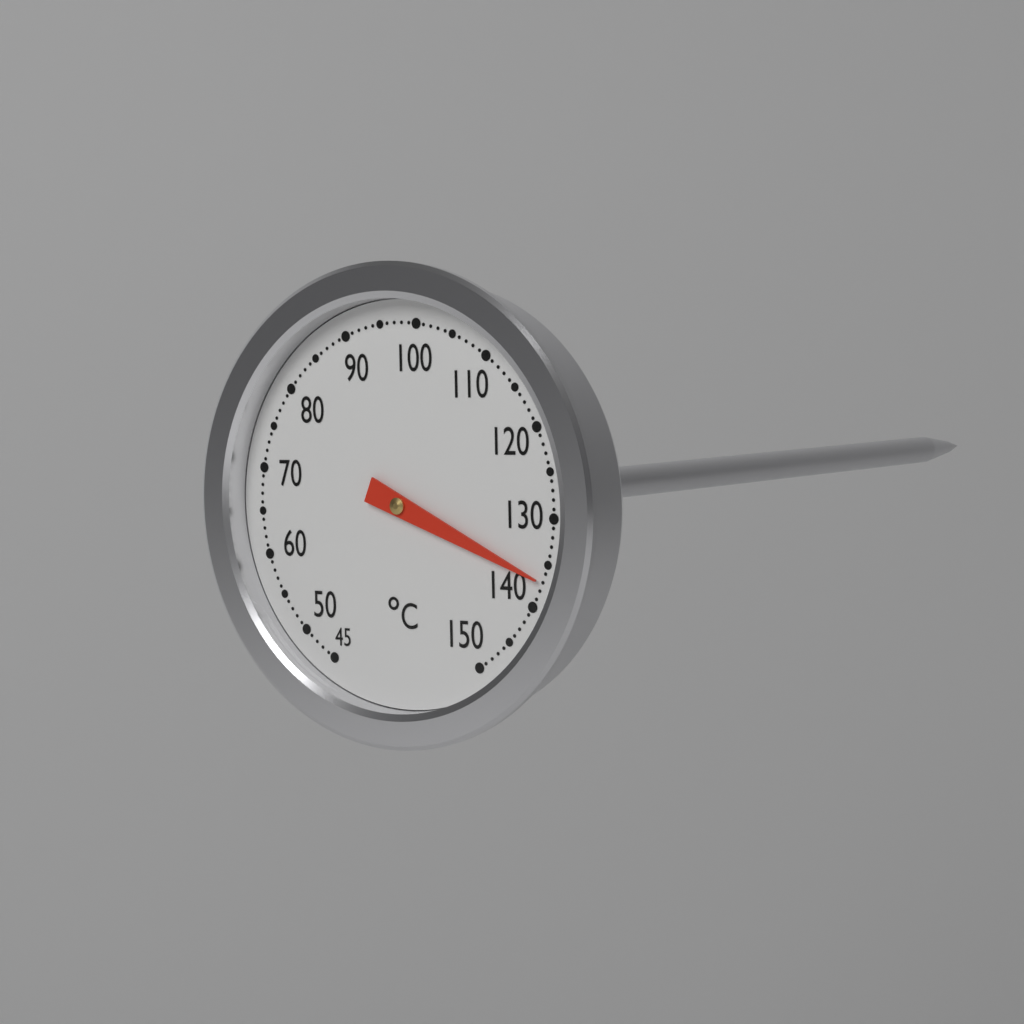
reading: 137 °C
